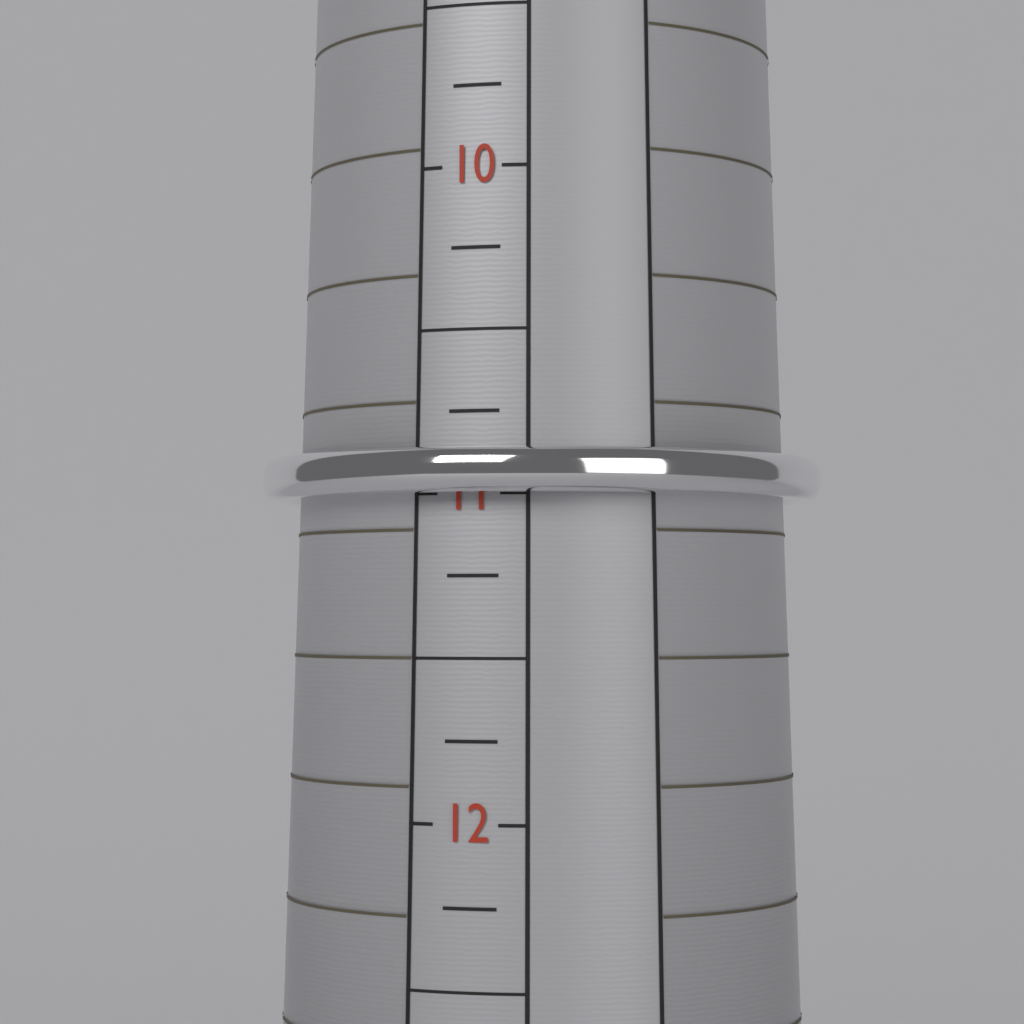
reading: 11.00 (no unit)
